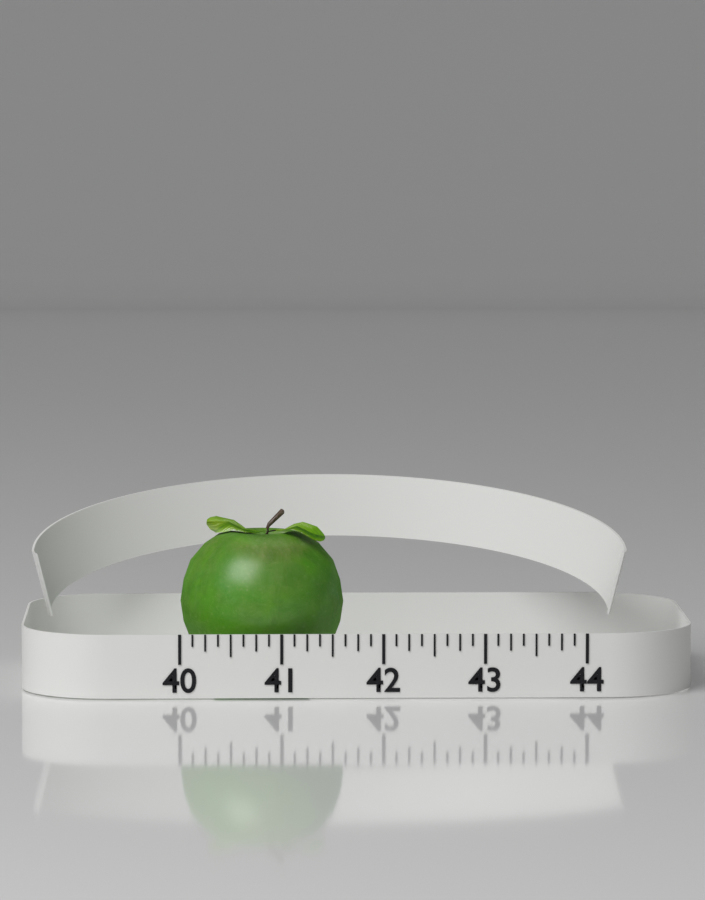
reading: 41.625 (no unit)
